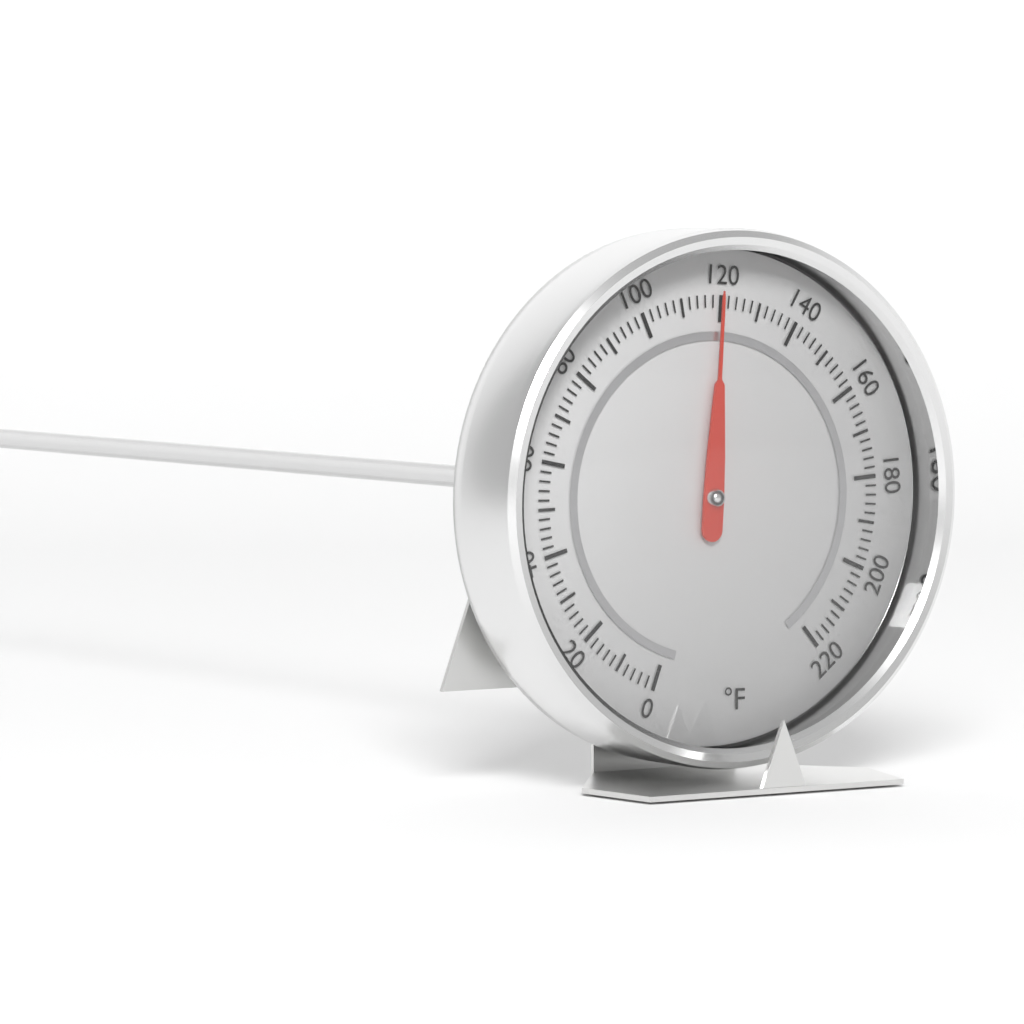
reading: 120 °F
